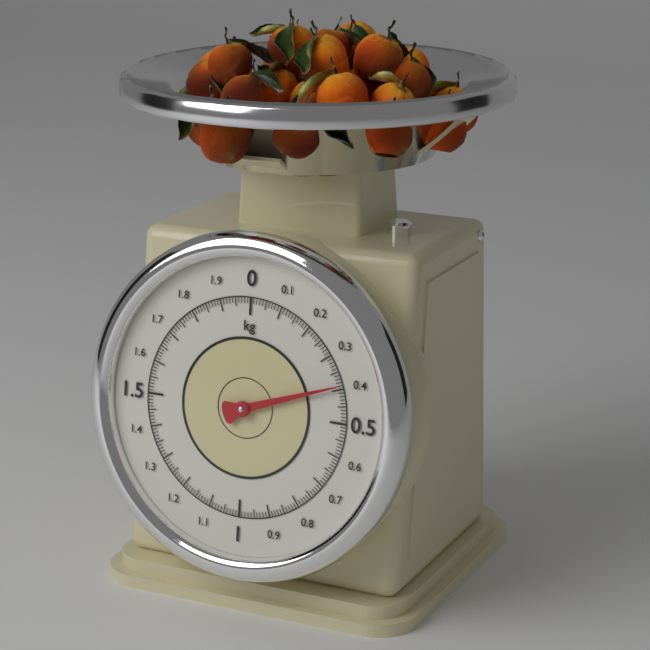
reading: 0.39 kg
